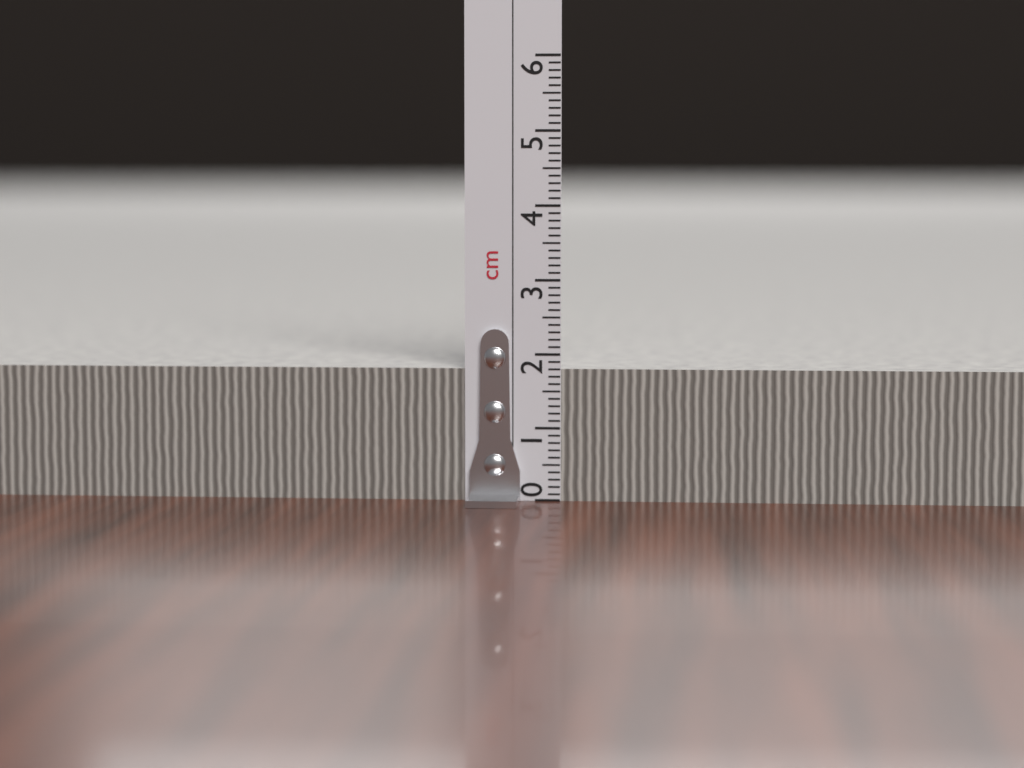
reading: 1.8 cm
